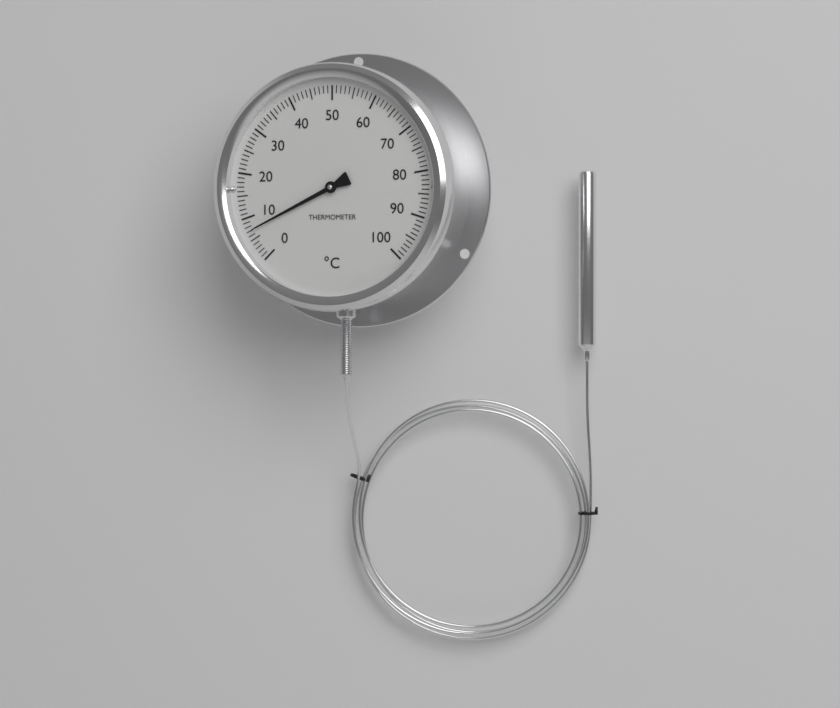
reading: 7 °C
